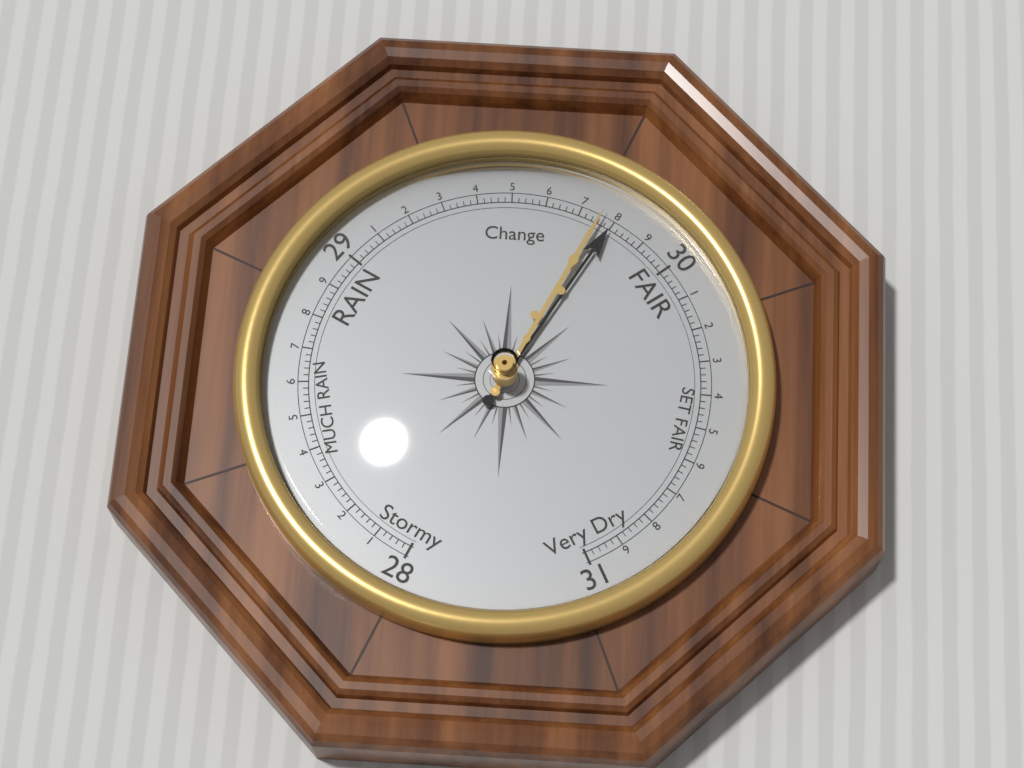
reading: 29.80 (no unit)
